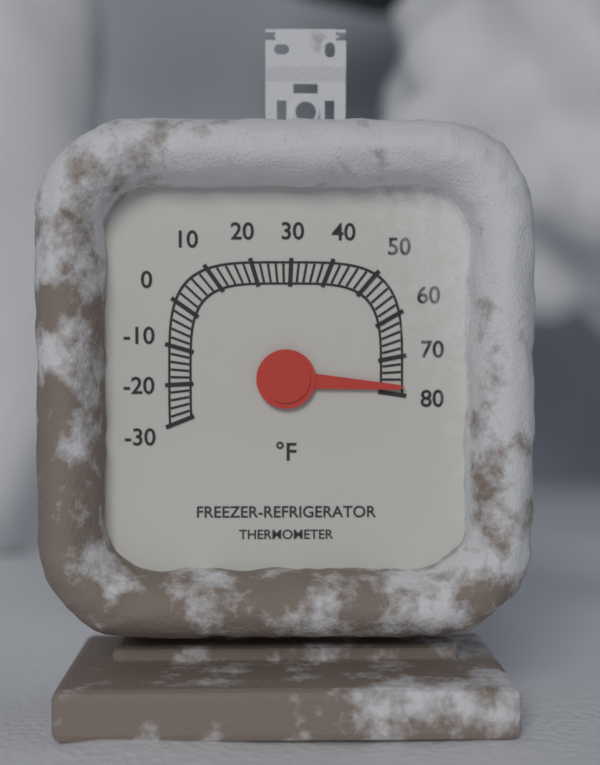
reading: 78 °F
